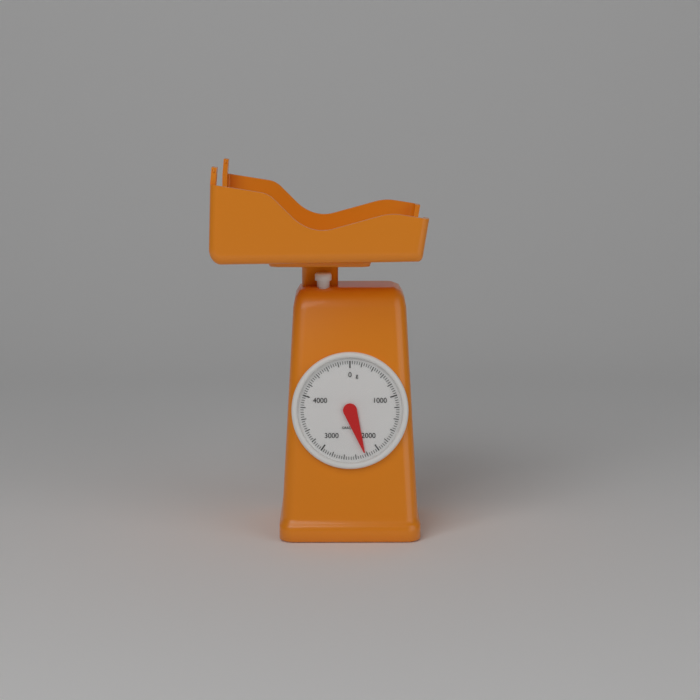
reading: 2240 g
